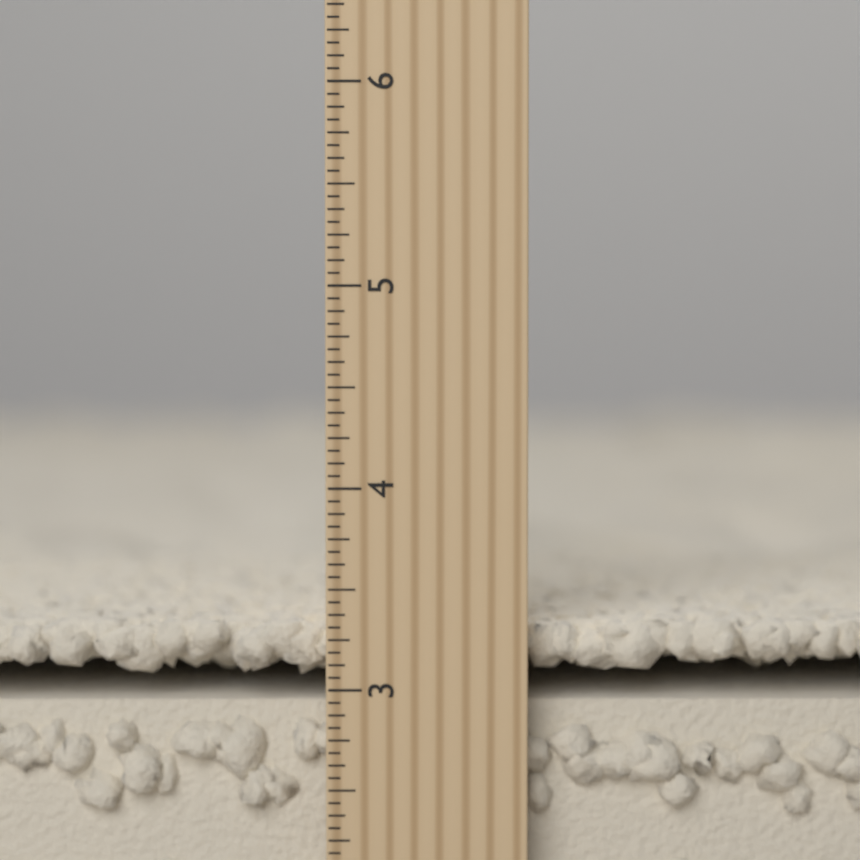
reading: 3.3125 inch
